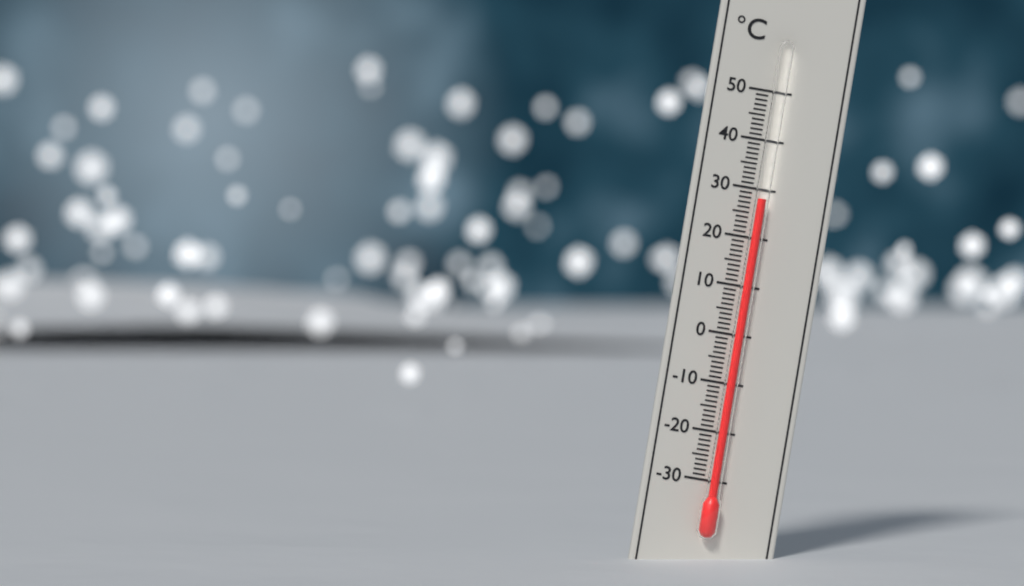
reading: 28 °C
